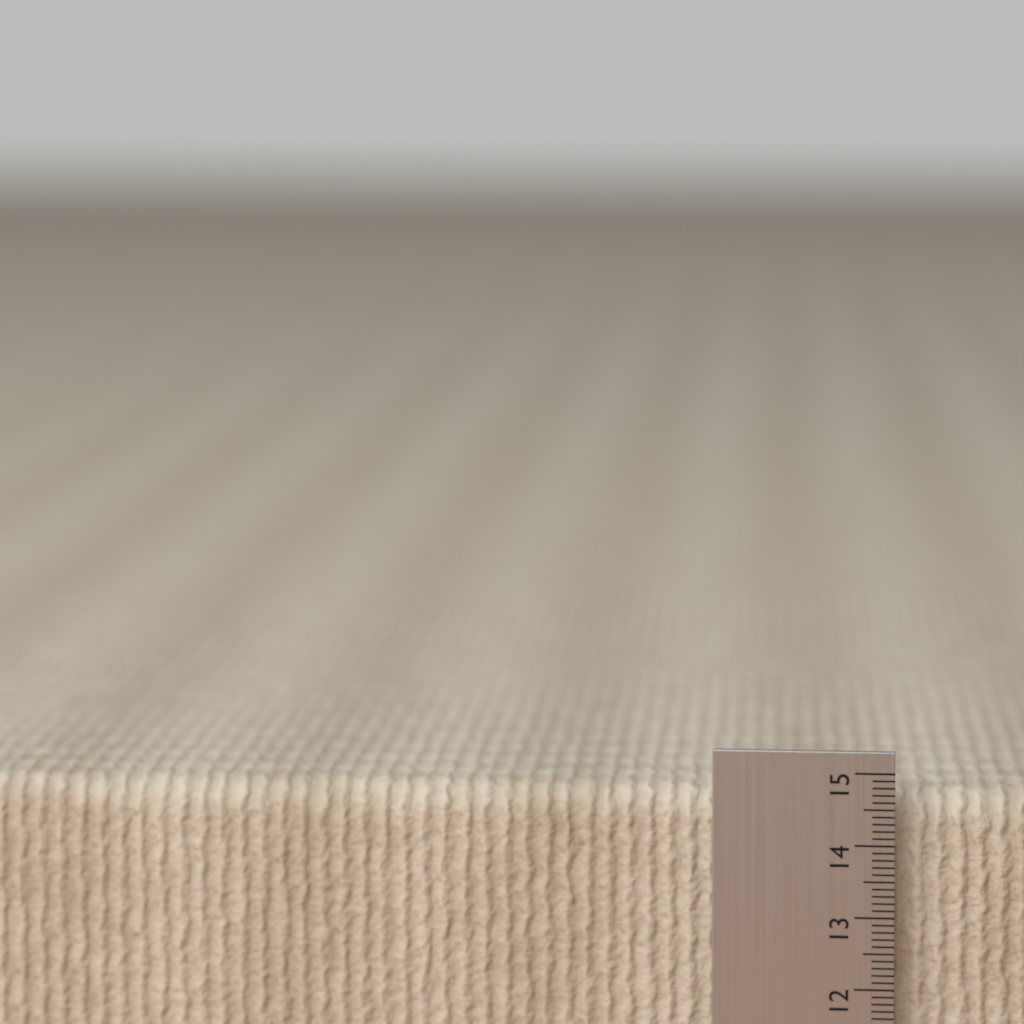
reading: 14.7 cm
